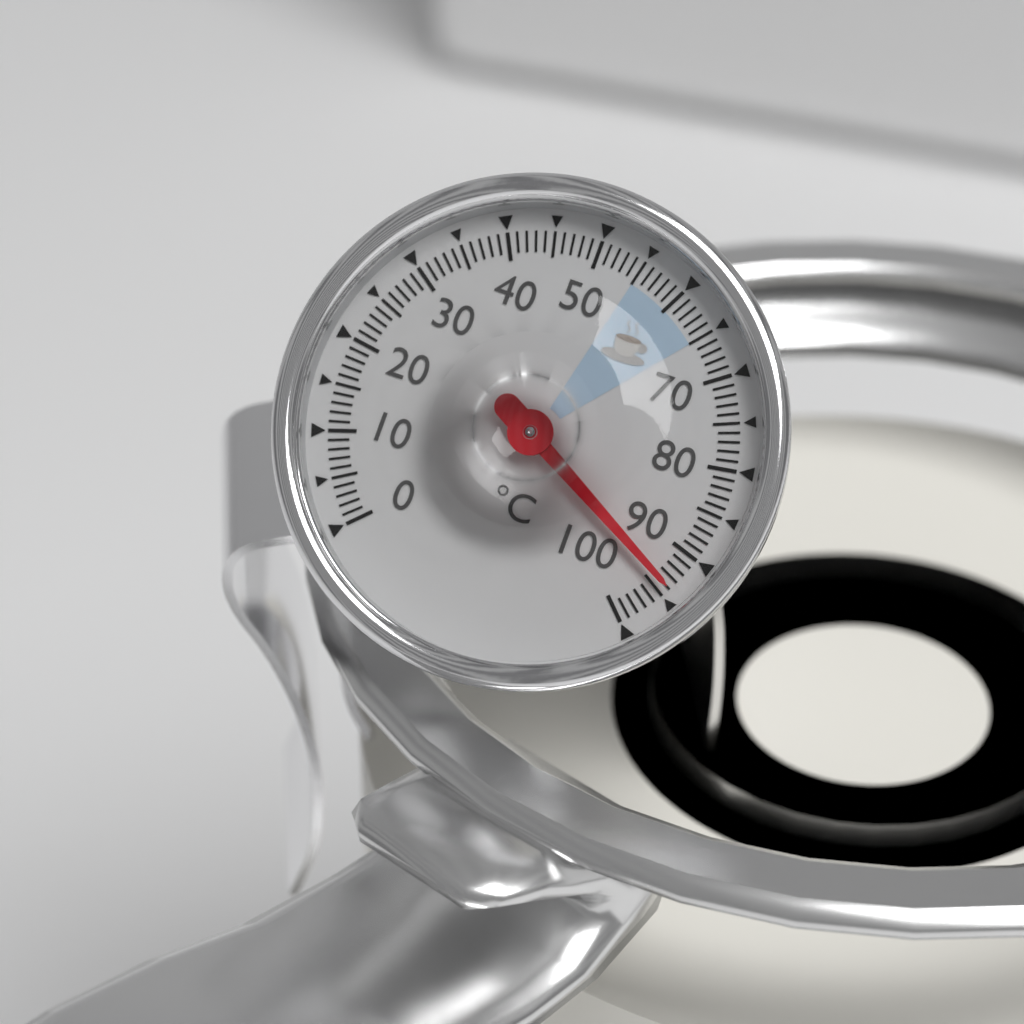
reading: 94 °C
